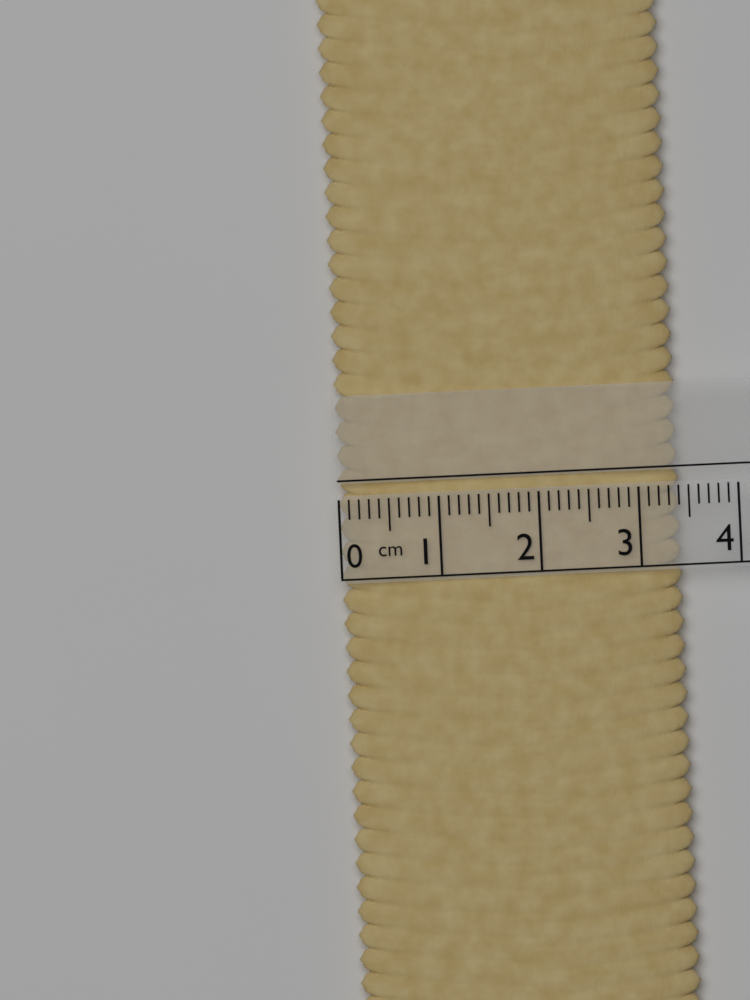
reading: 3.4 cm
